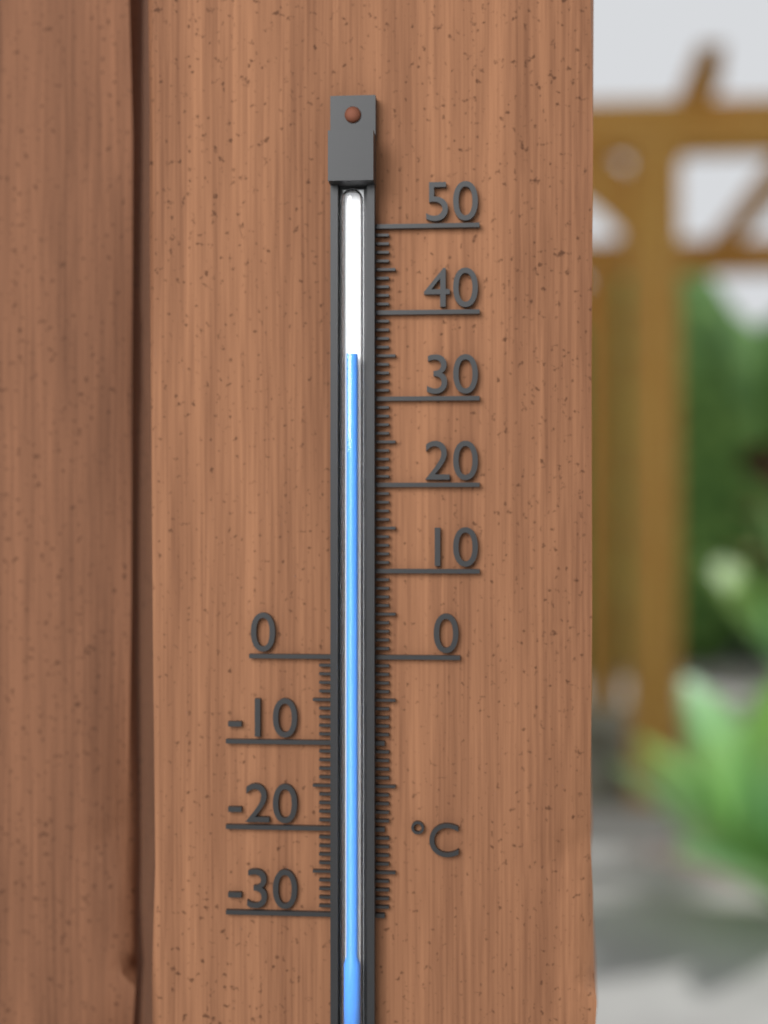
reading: 35 °C
